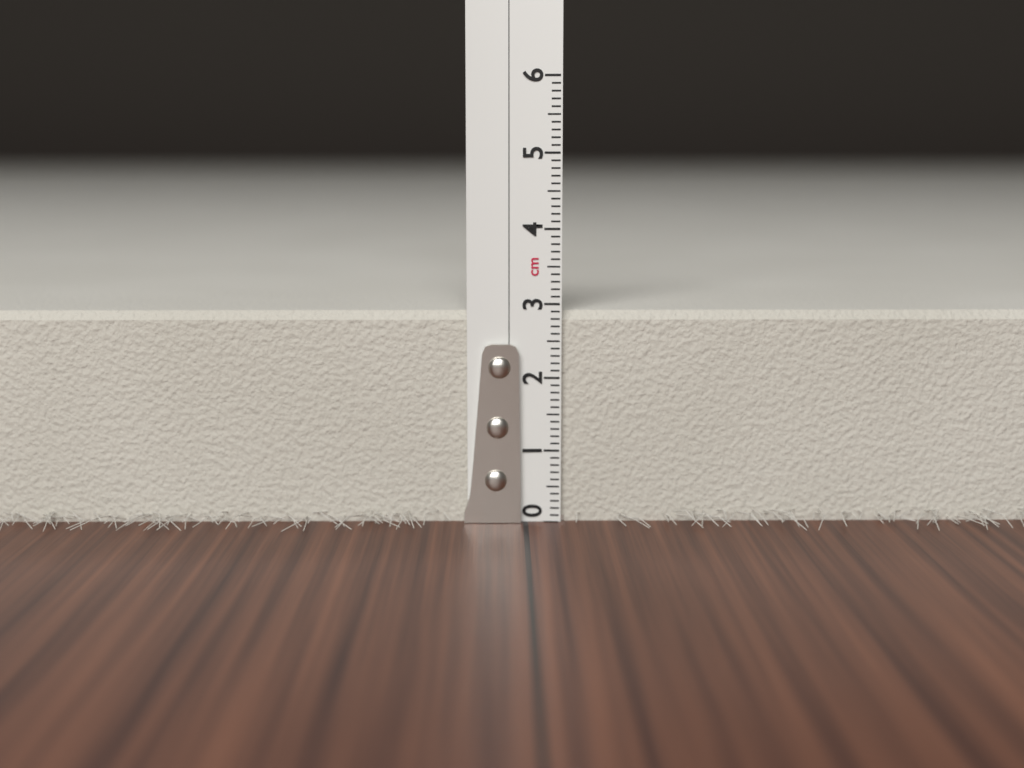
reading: 2.9 cm
